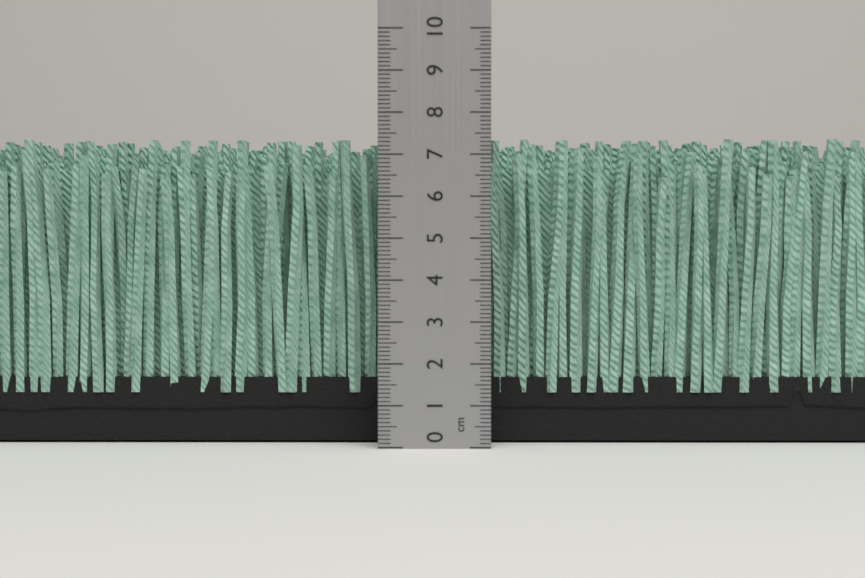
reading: 7.4 cm
